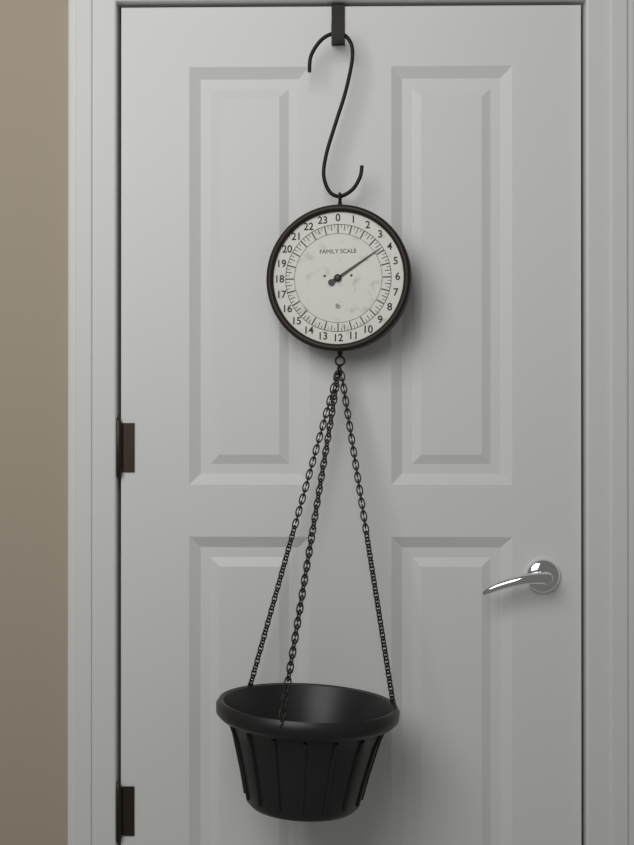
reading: 3.75 lb
